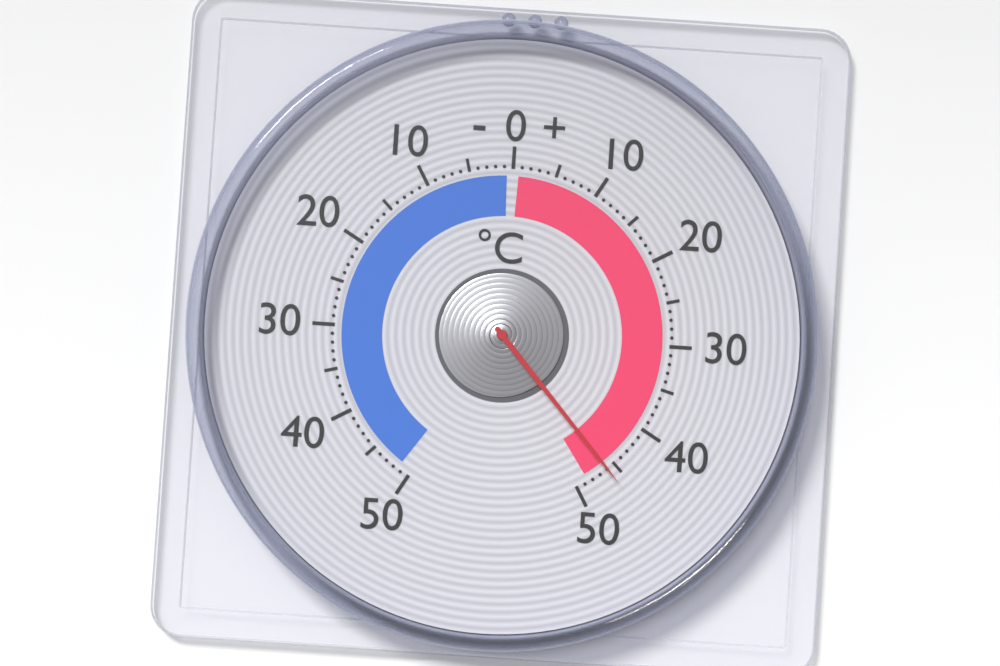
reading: 46 °C
